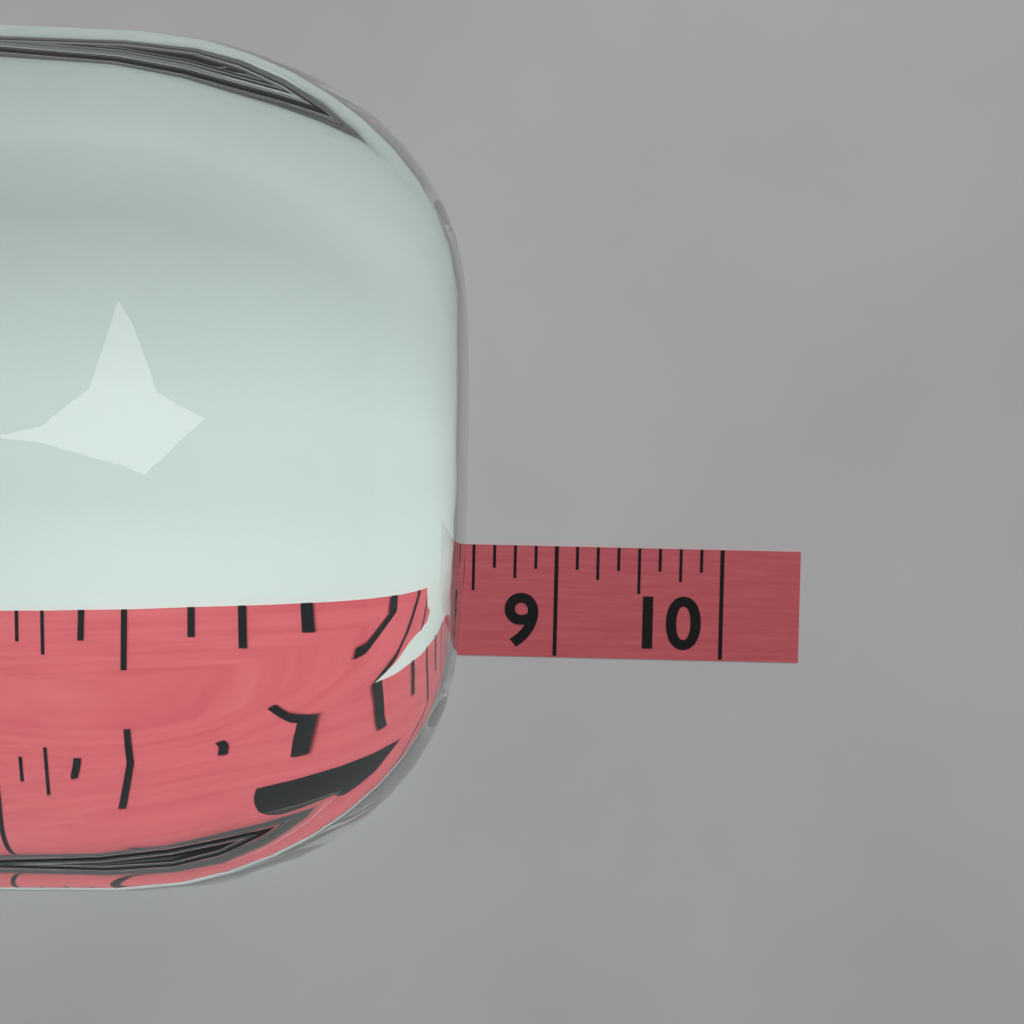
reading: 8.500 (no unit)
